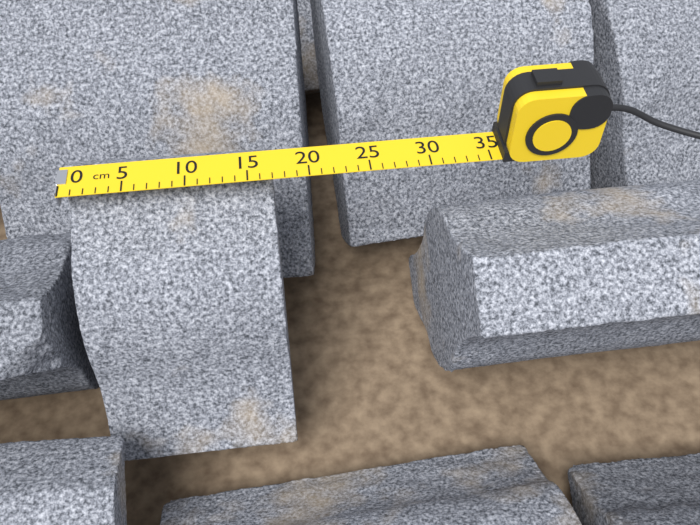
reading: 17 cm
